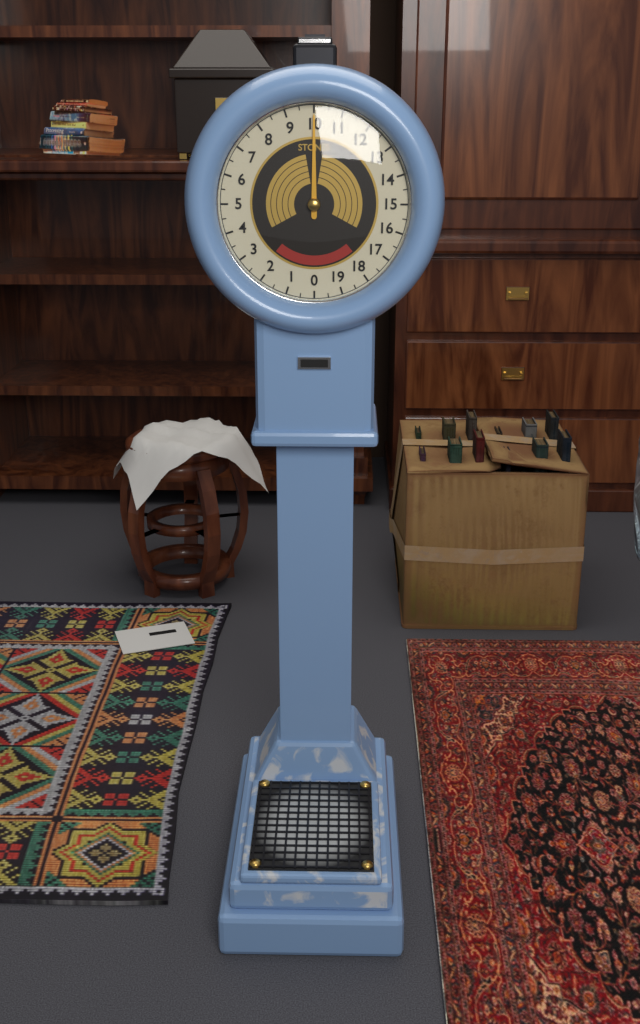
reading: 10.0 stones
